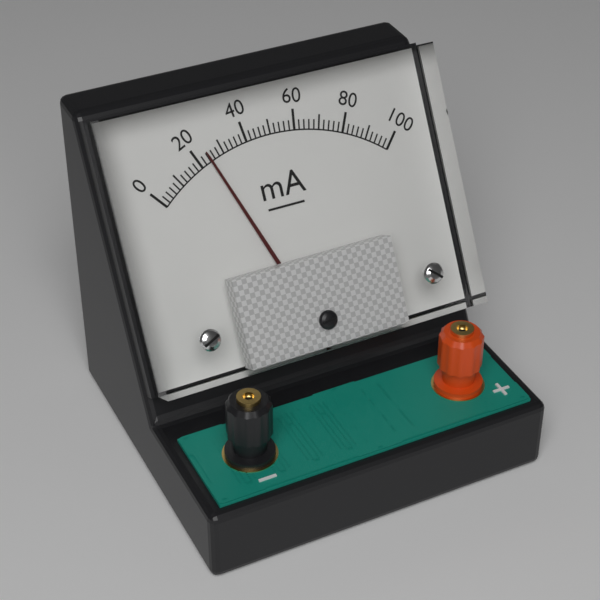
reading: 24 mA
